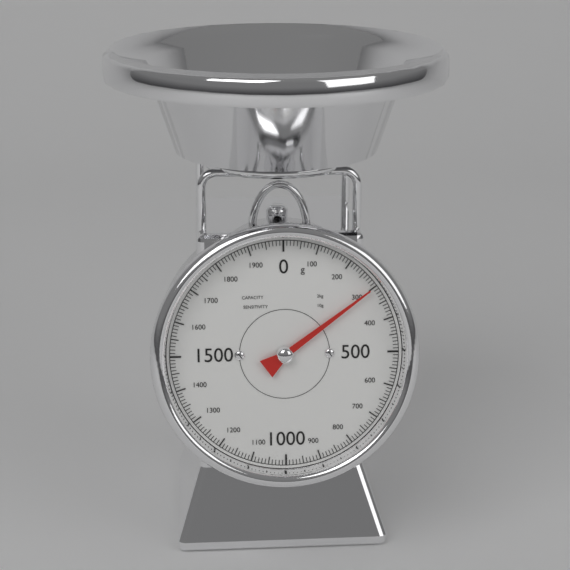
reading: 300 g
